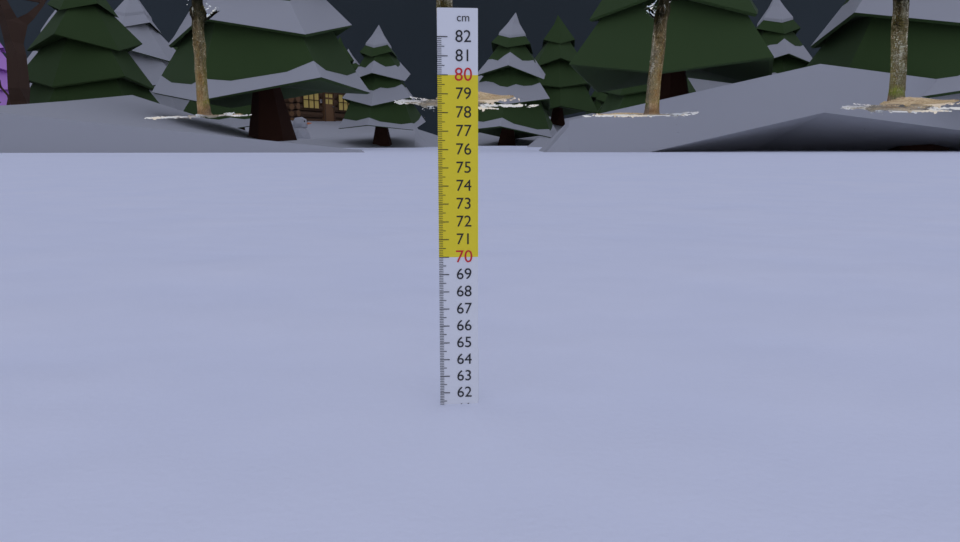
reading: 61.3 cm
